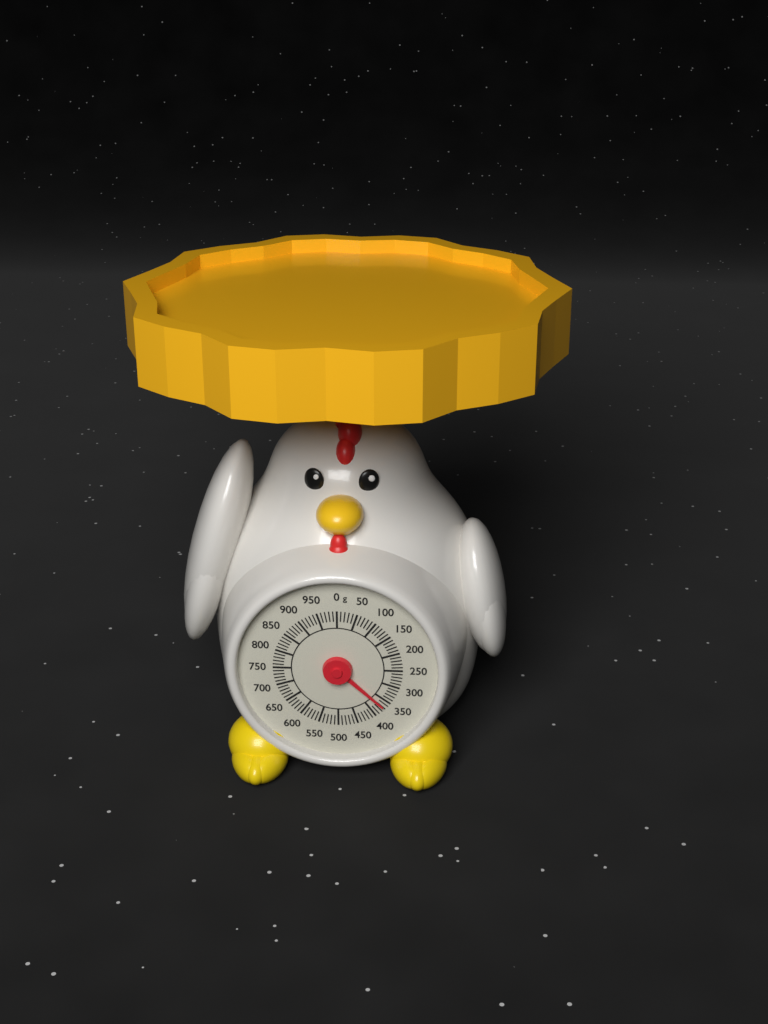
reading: 370 g
